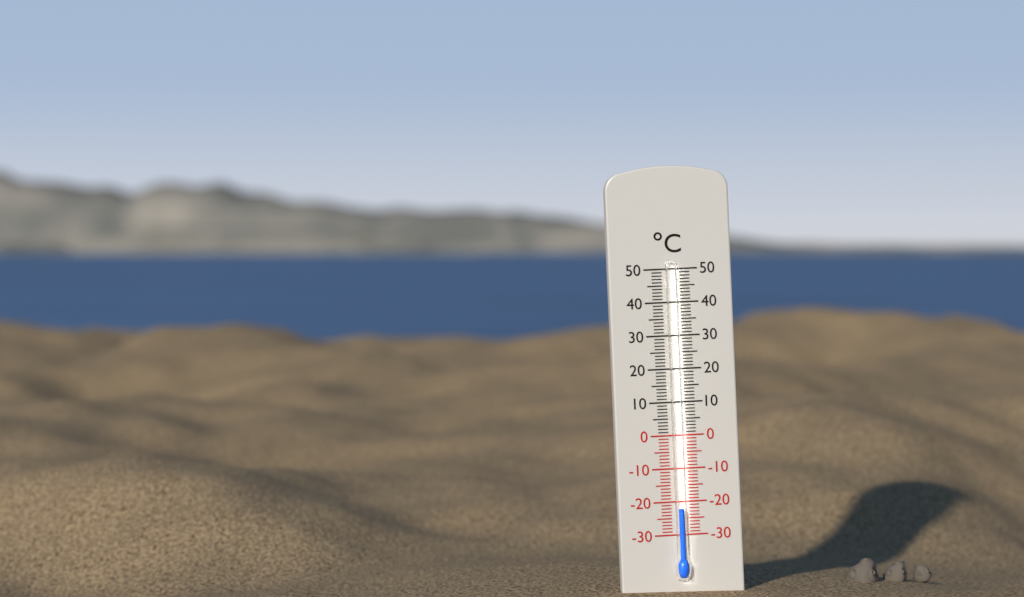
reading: -22 °C
